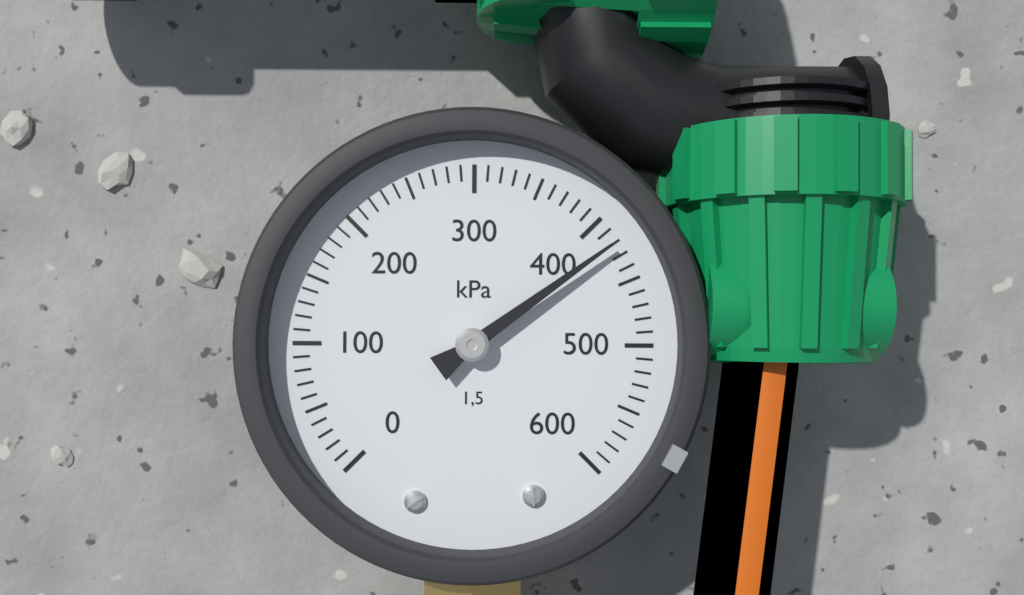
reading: 420 kPa
